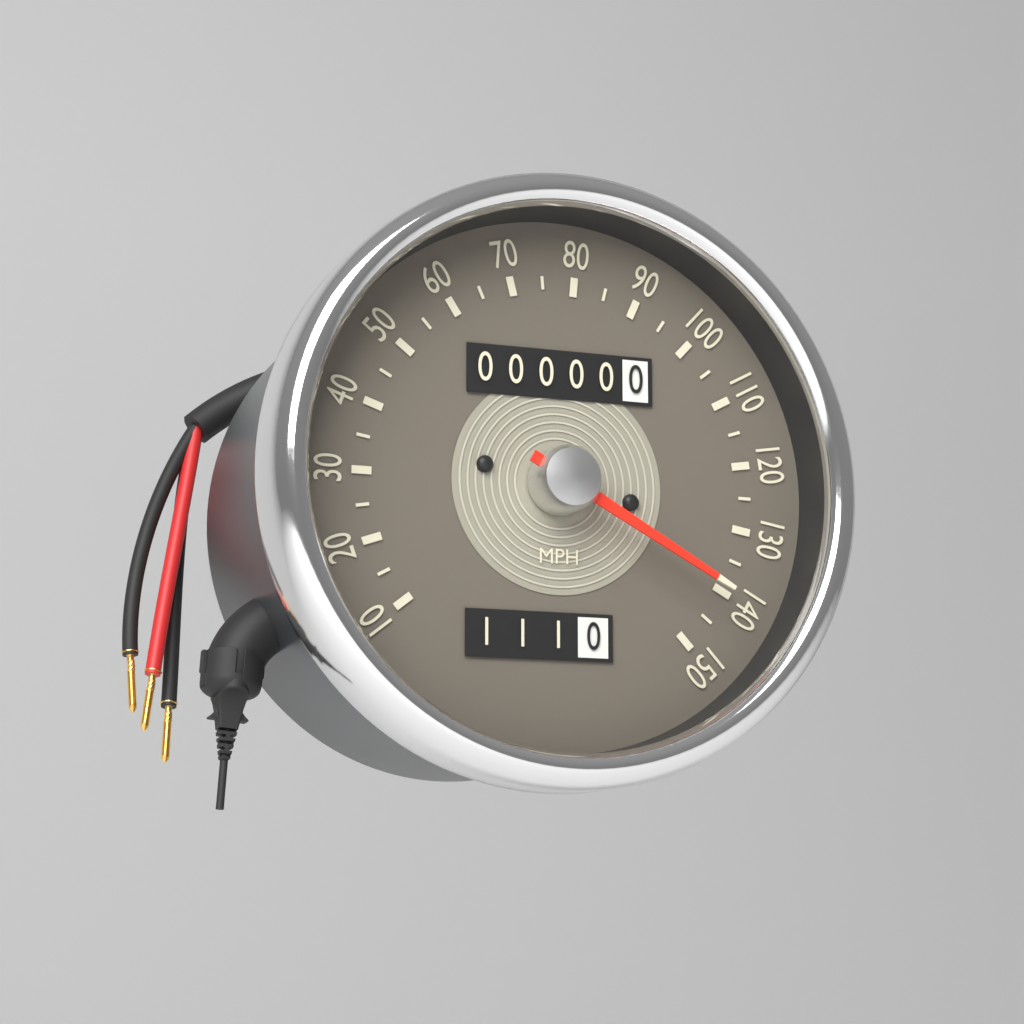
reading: 140 MPH
